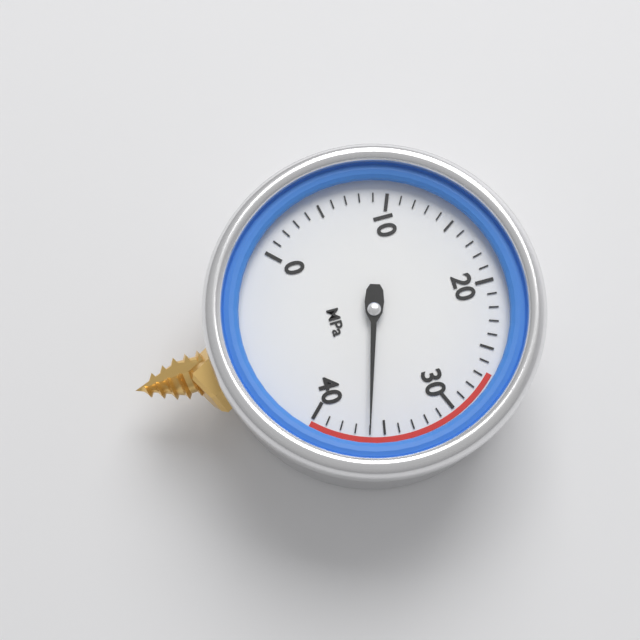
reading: 36 MPa
